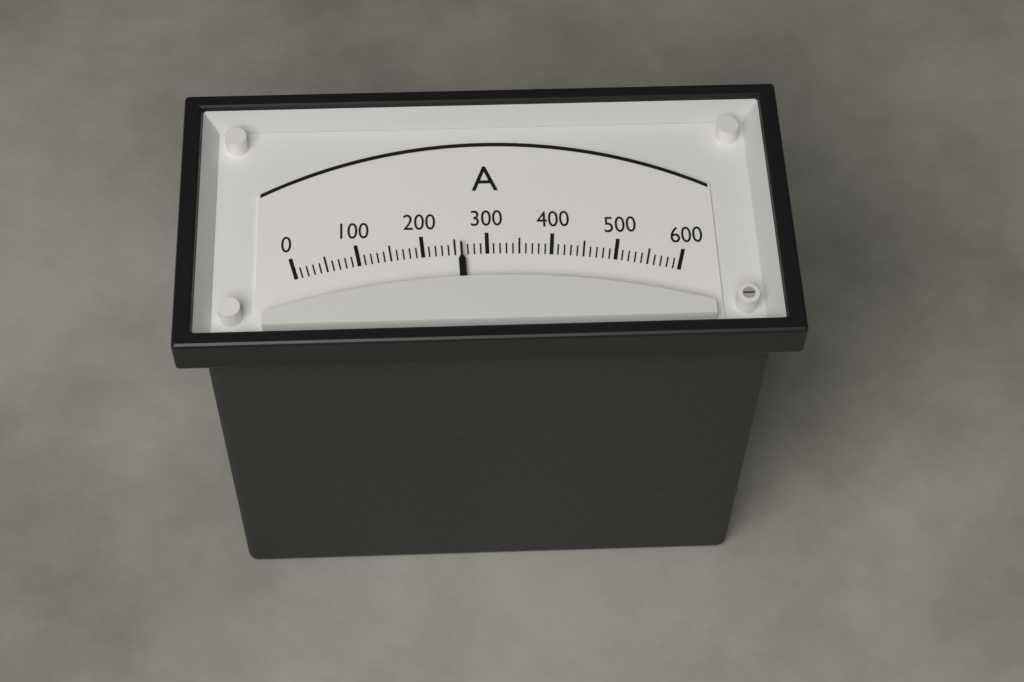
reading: 260 A
